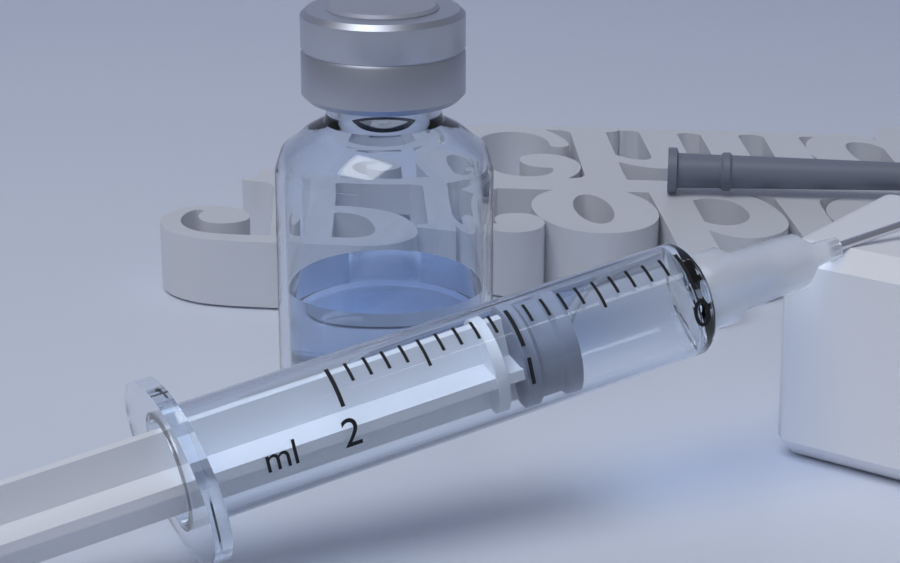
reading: 0.7 ml
